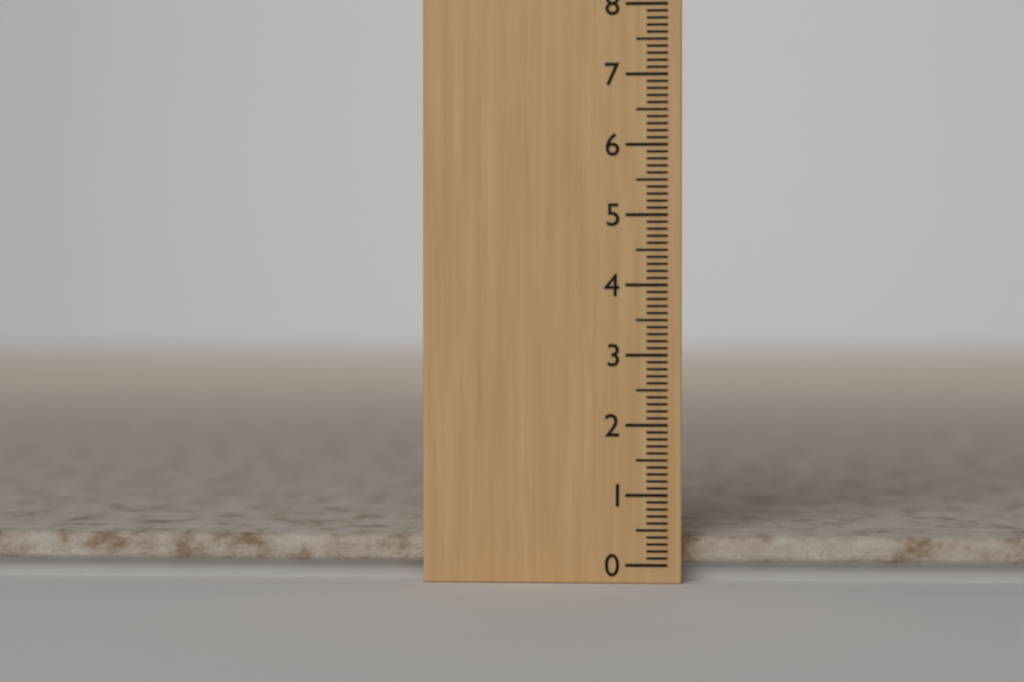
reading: 0.4 (no unit)
